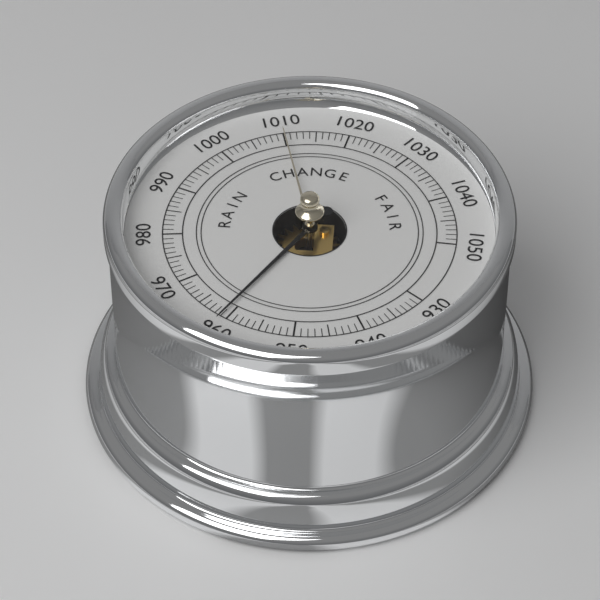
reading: 961 (no unit)
